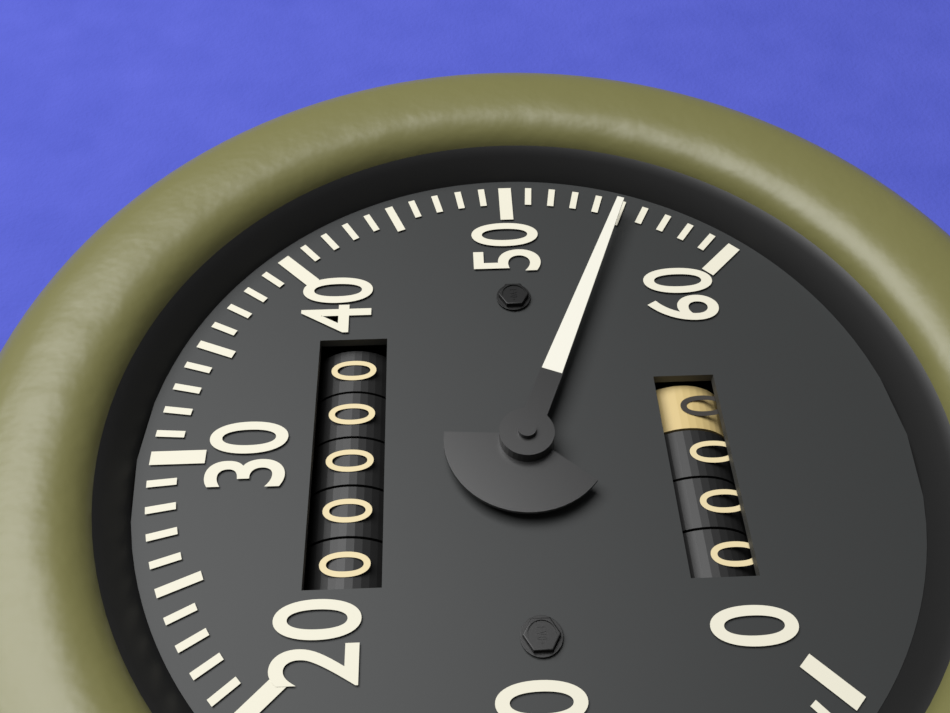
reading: 55 (no unit)
